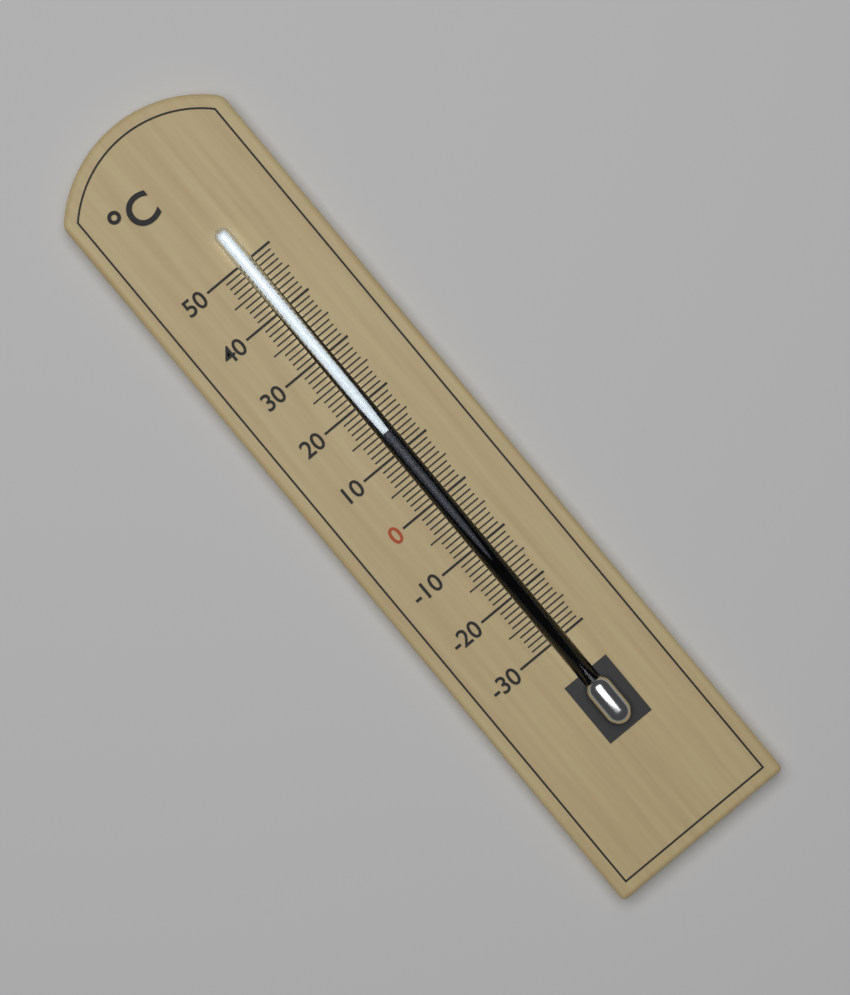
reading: 14 °C
